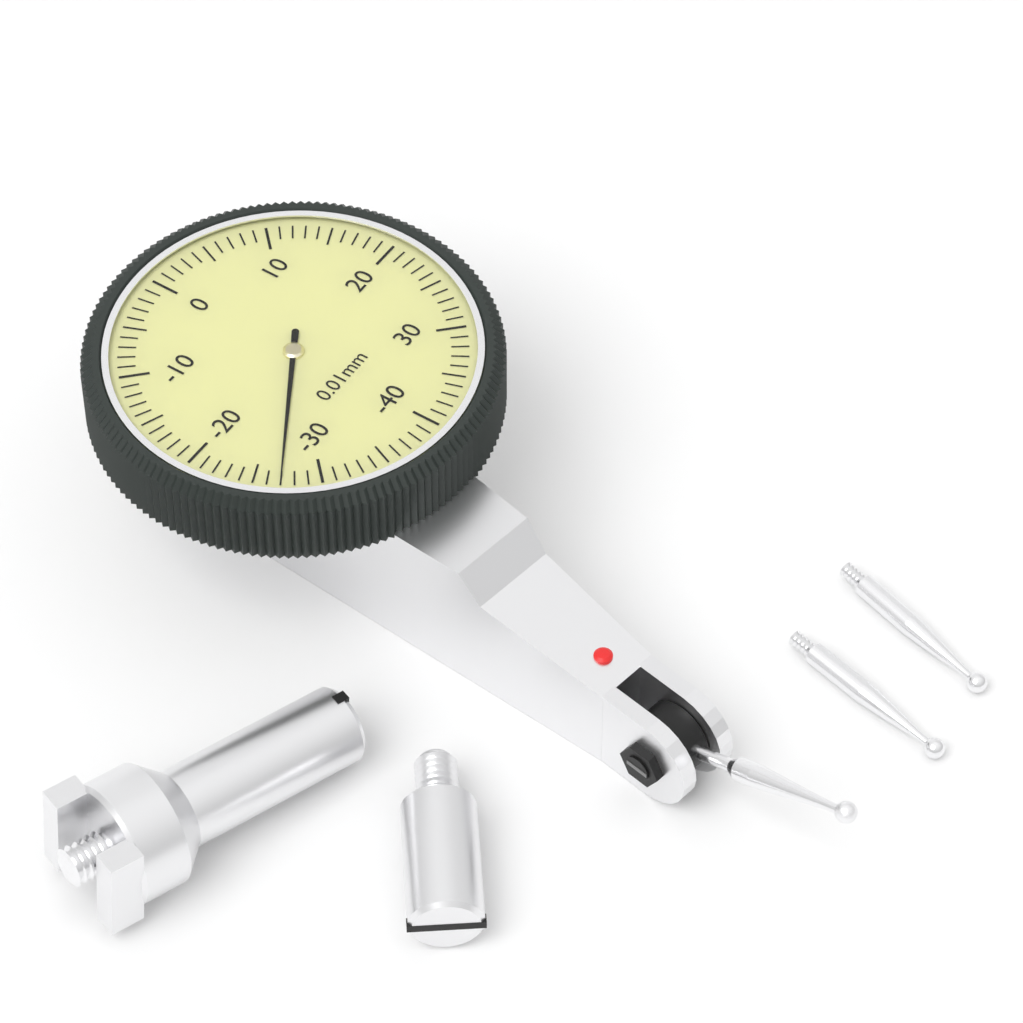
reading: -27 0.01mm
